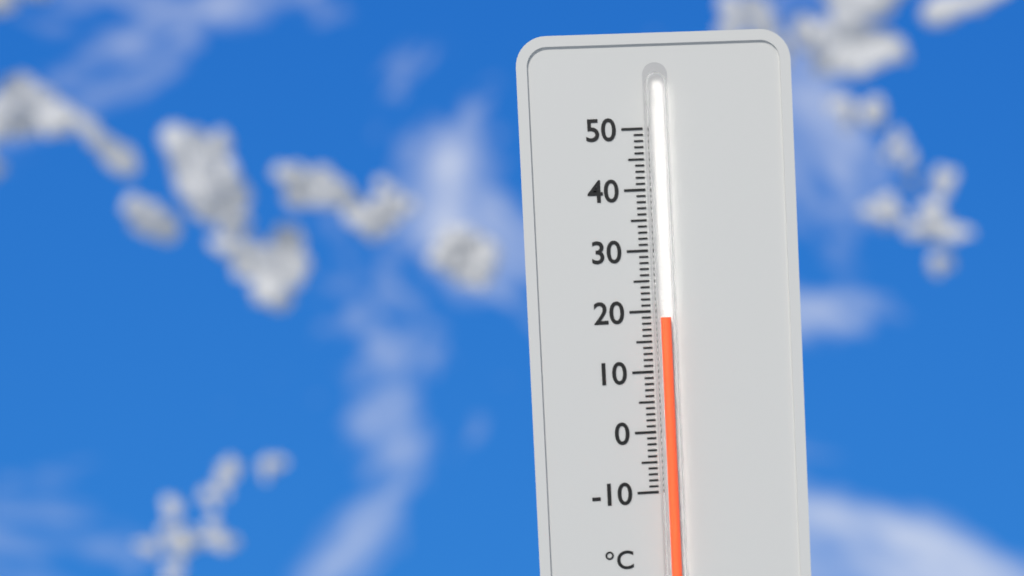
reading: 19 °C
